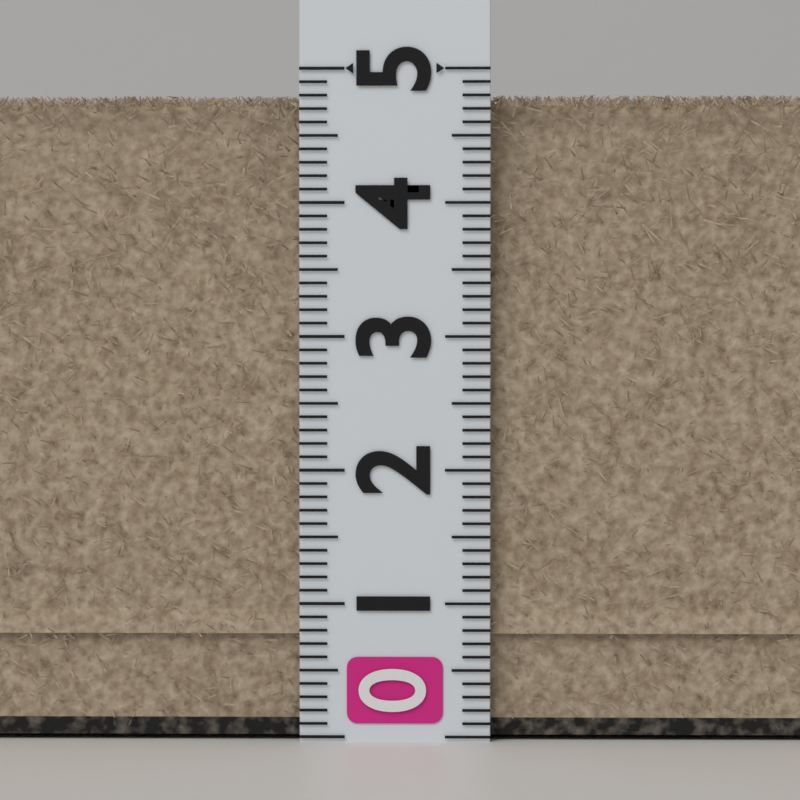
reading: 4.8 (no unit)
